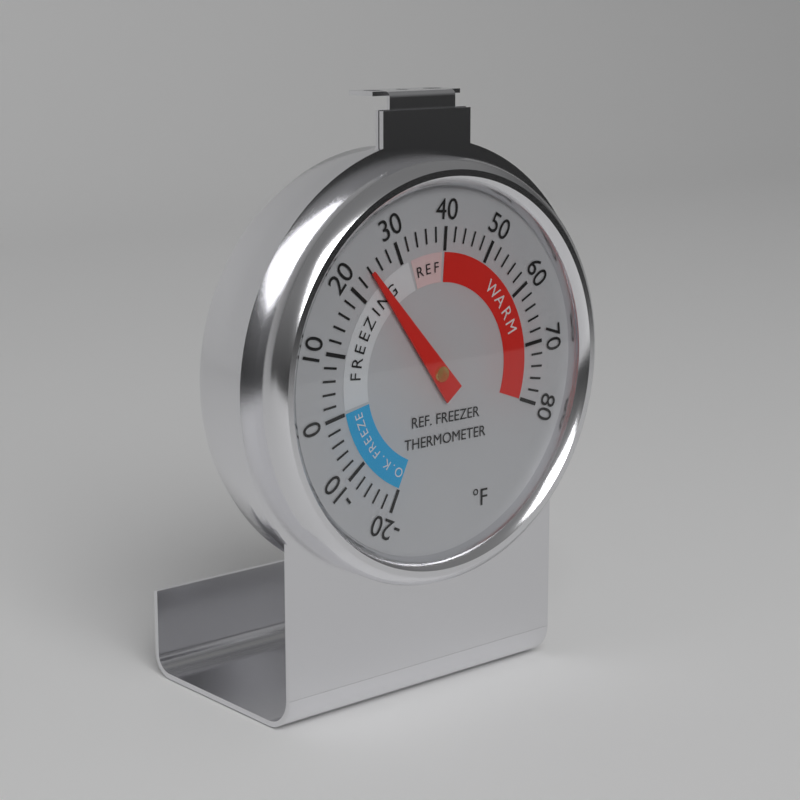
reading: 24 °F
